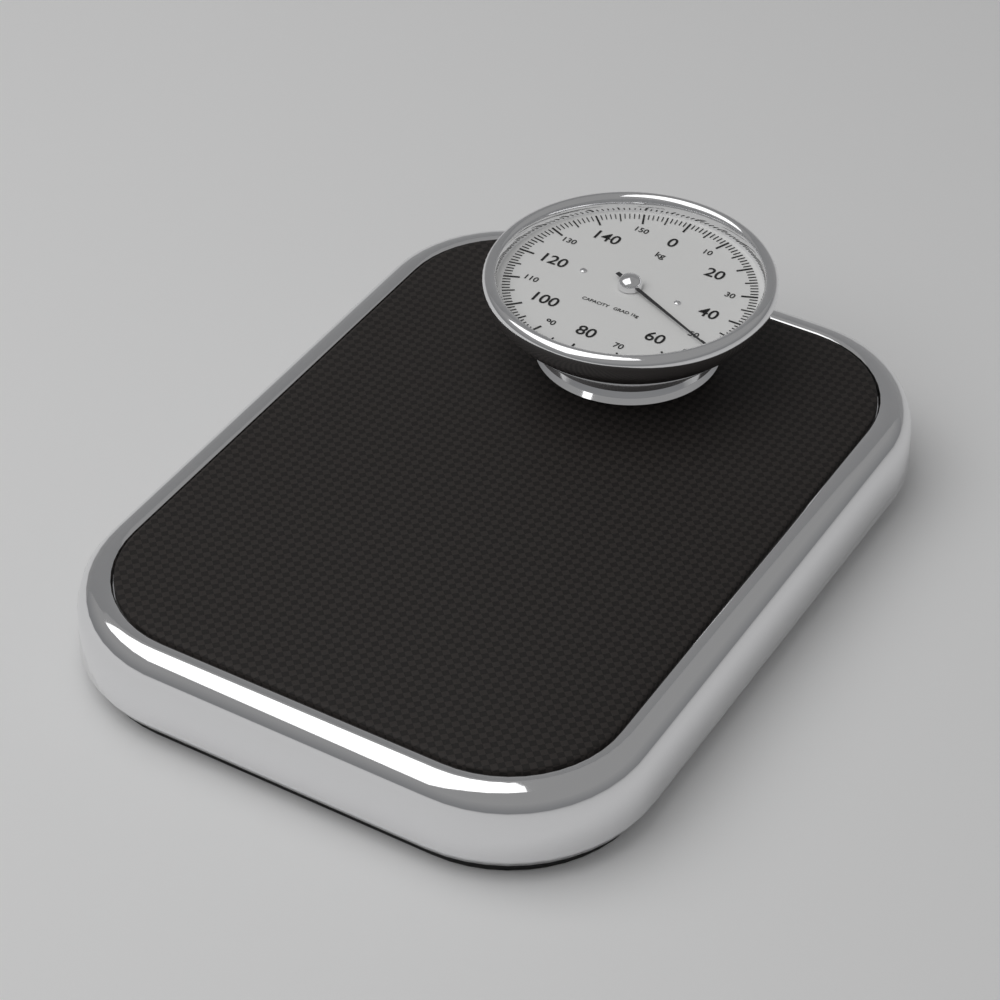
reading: 51 kg
